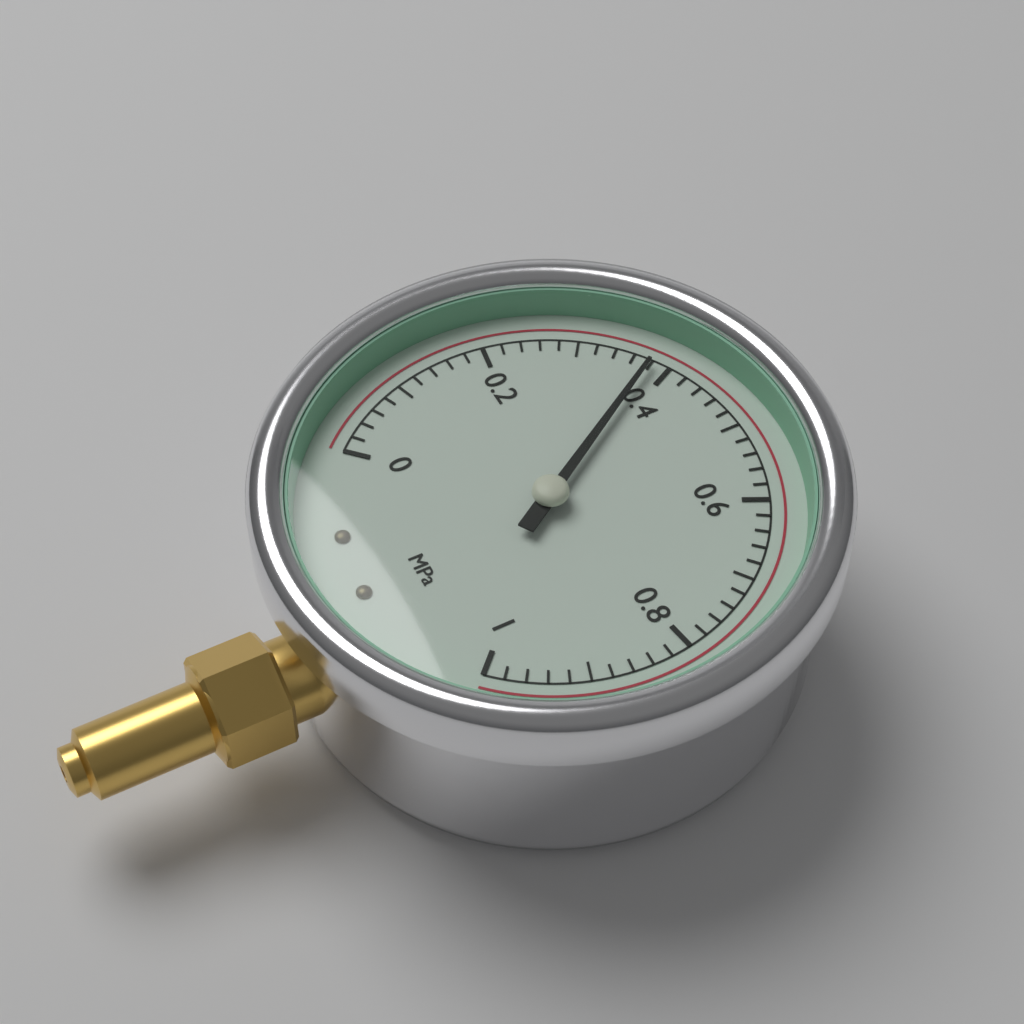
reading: 0.38 MPa
